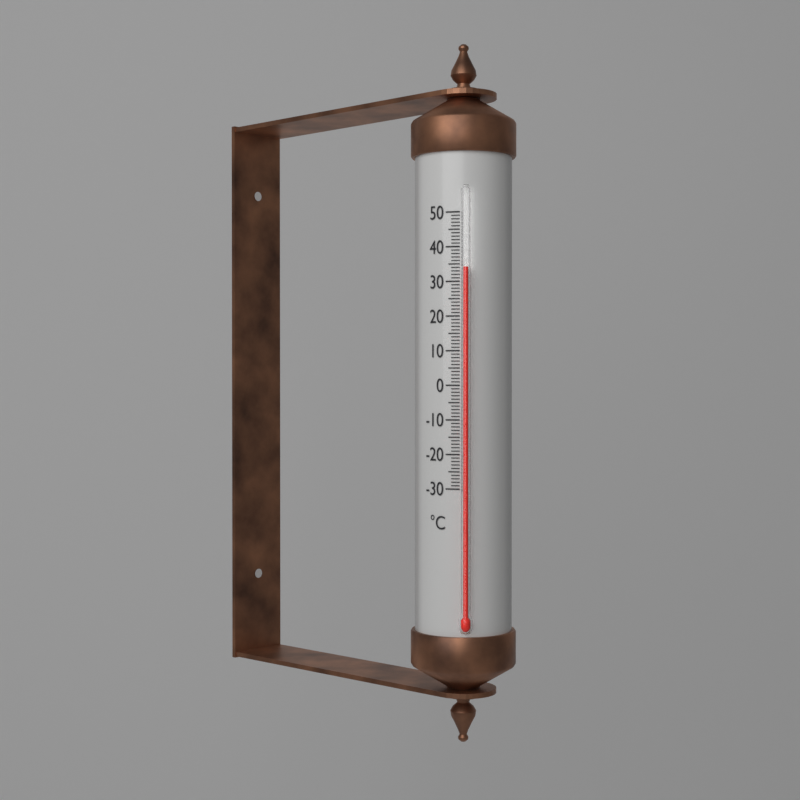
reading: 34 °C
